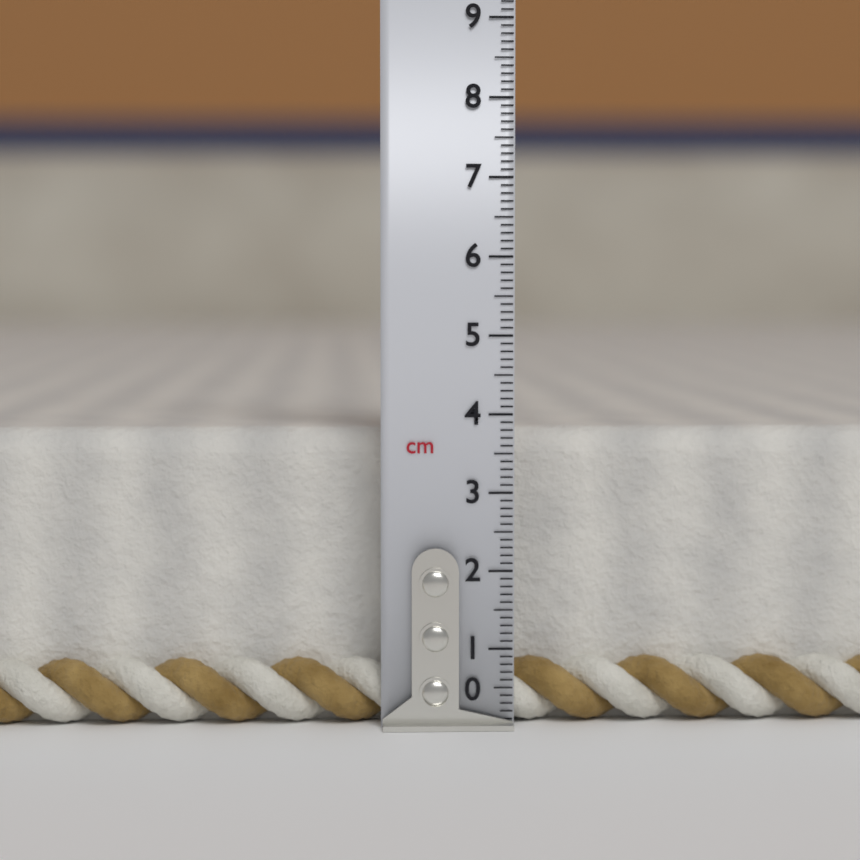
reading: 3.8 cm
